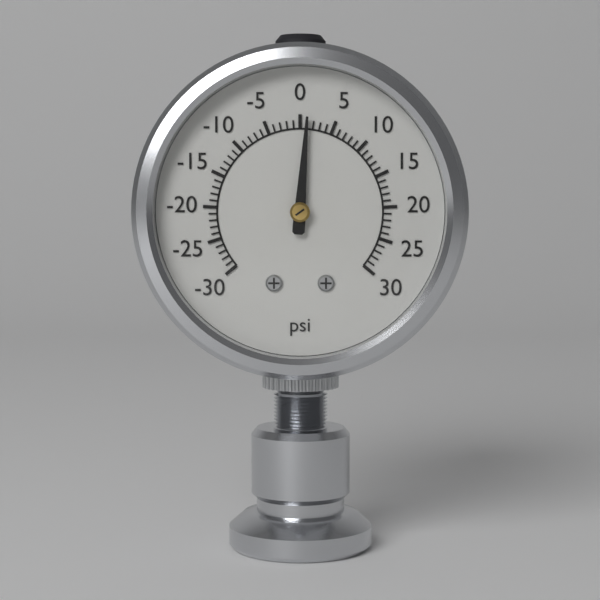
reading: 1 psi
